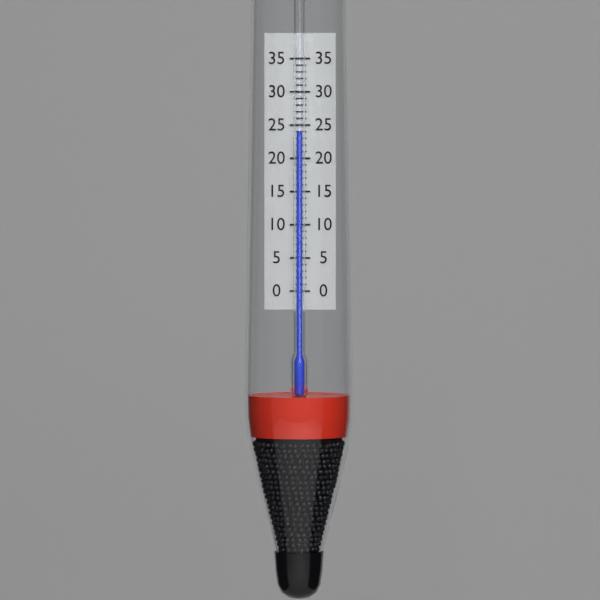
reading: 24 (no unit)
